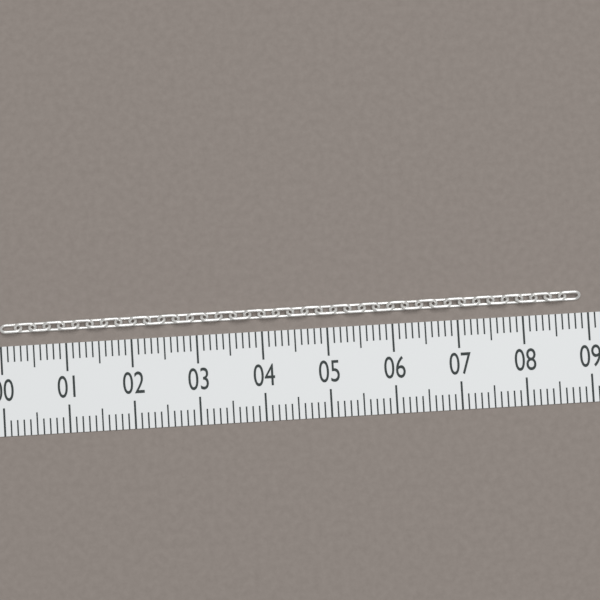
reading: 8.9 (no unit)
